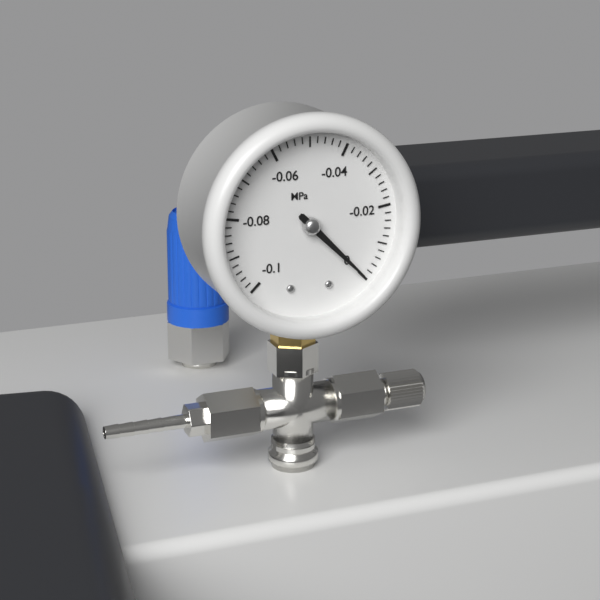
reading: 0.000 MPa
